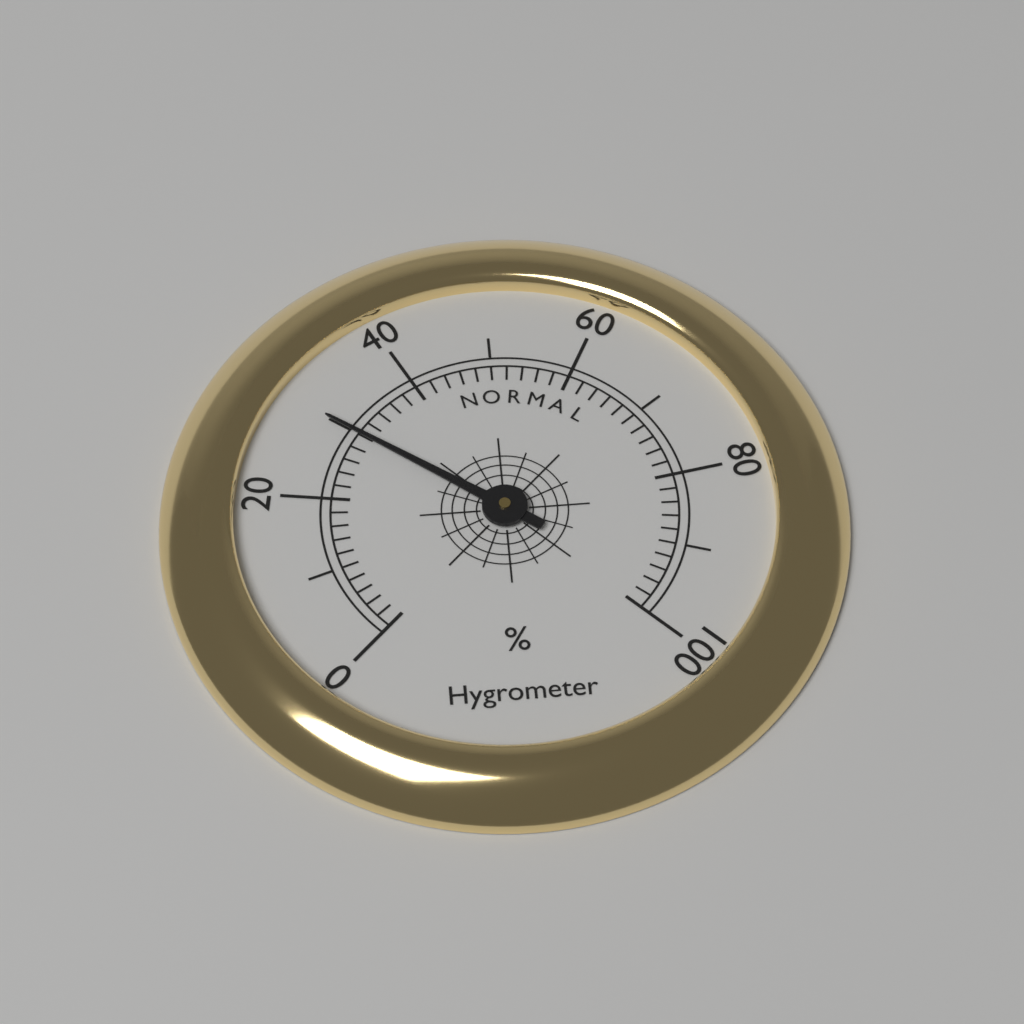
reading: 30 %
